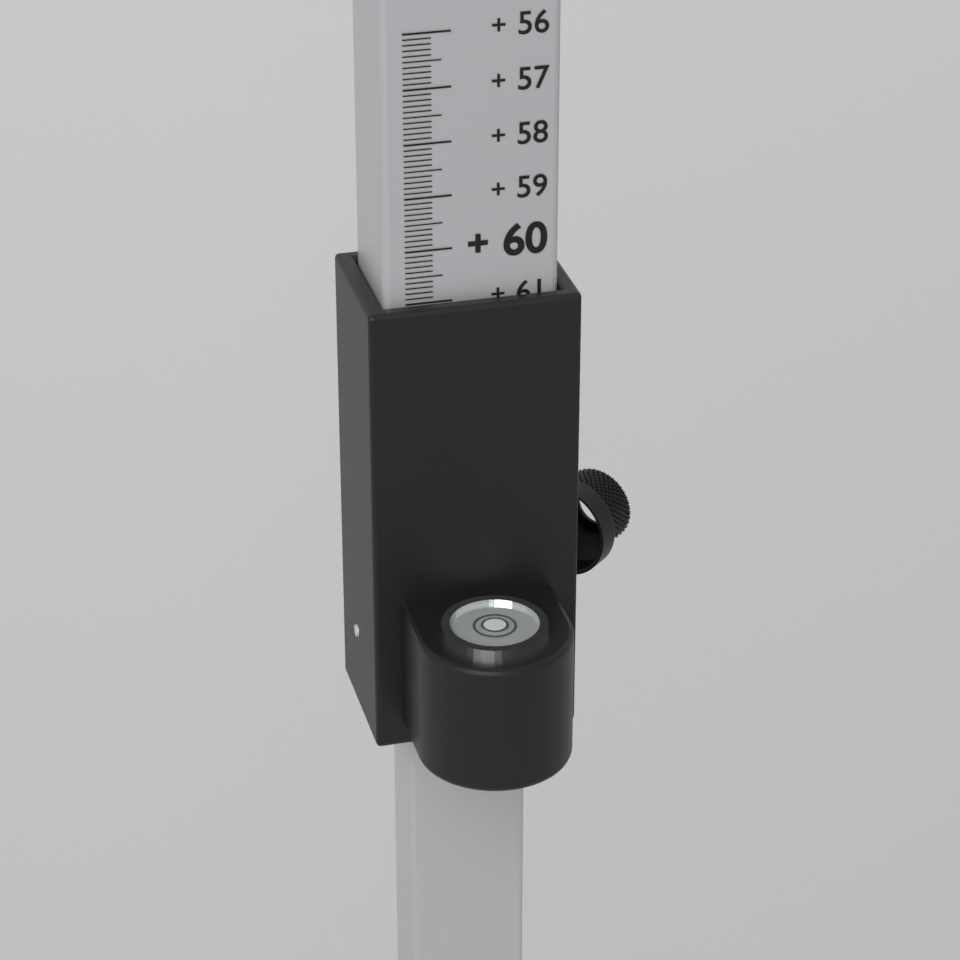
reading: 61.0 (no unit)
